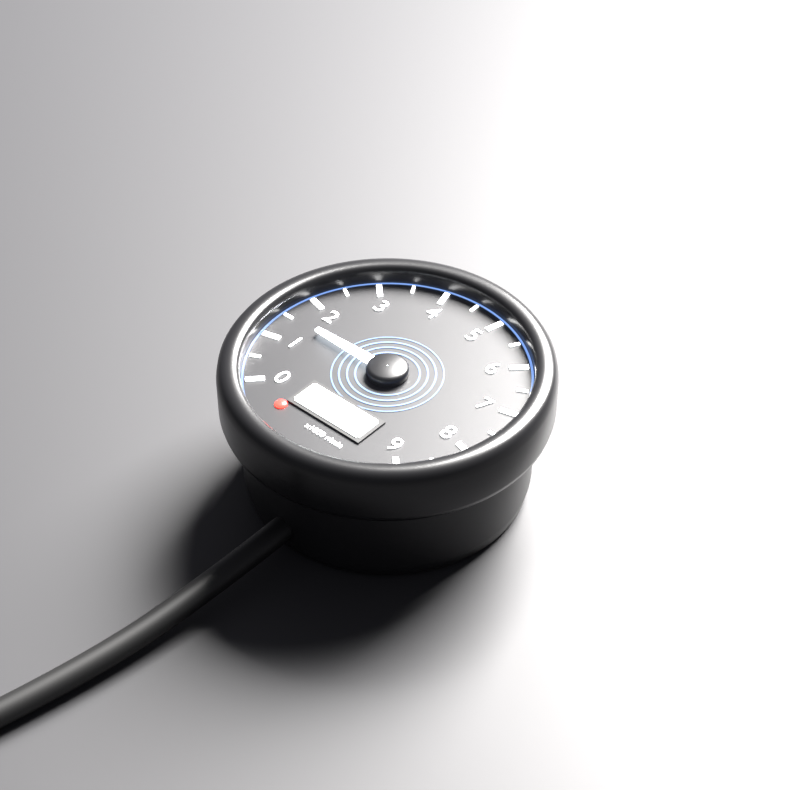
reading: 1.5 x1000 r/min
